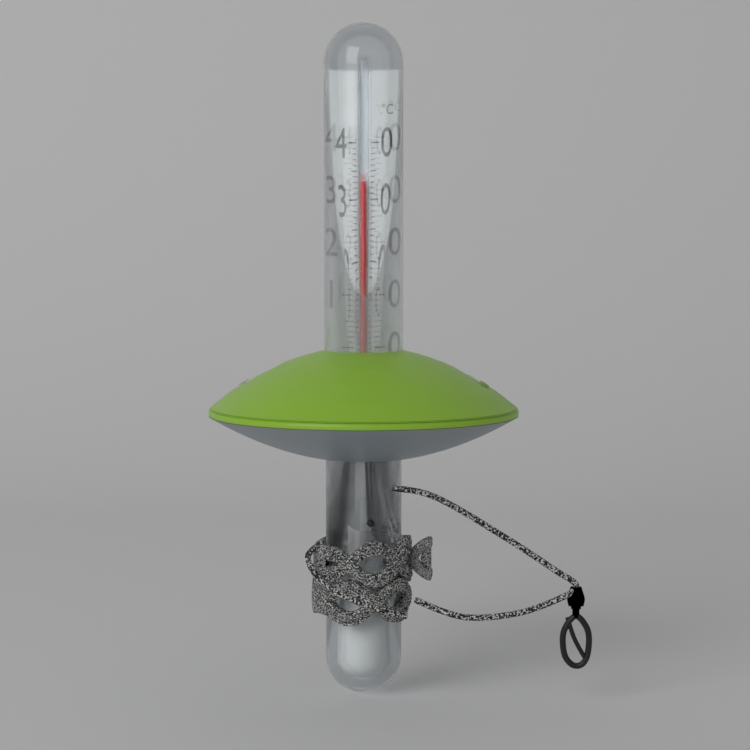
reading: 33 °C
